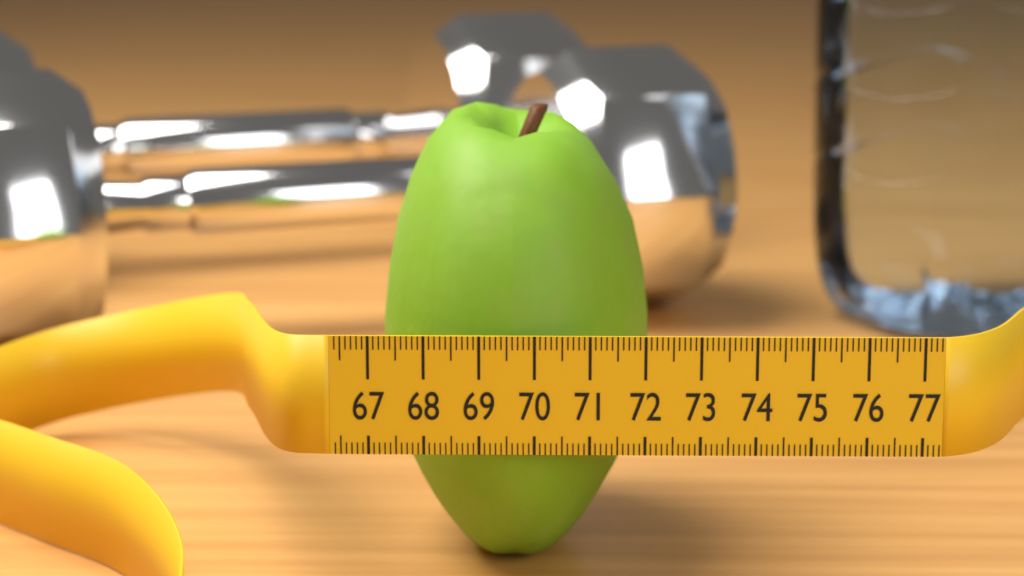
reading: 72.2 (no unit)
